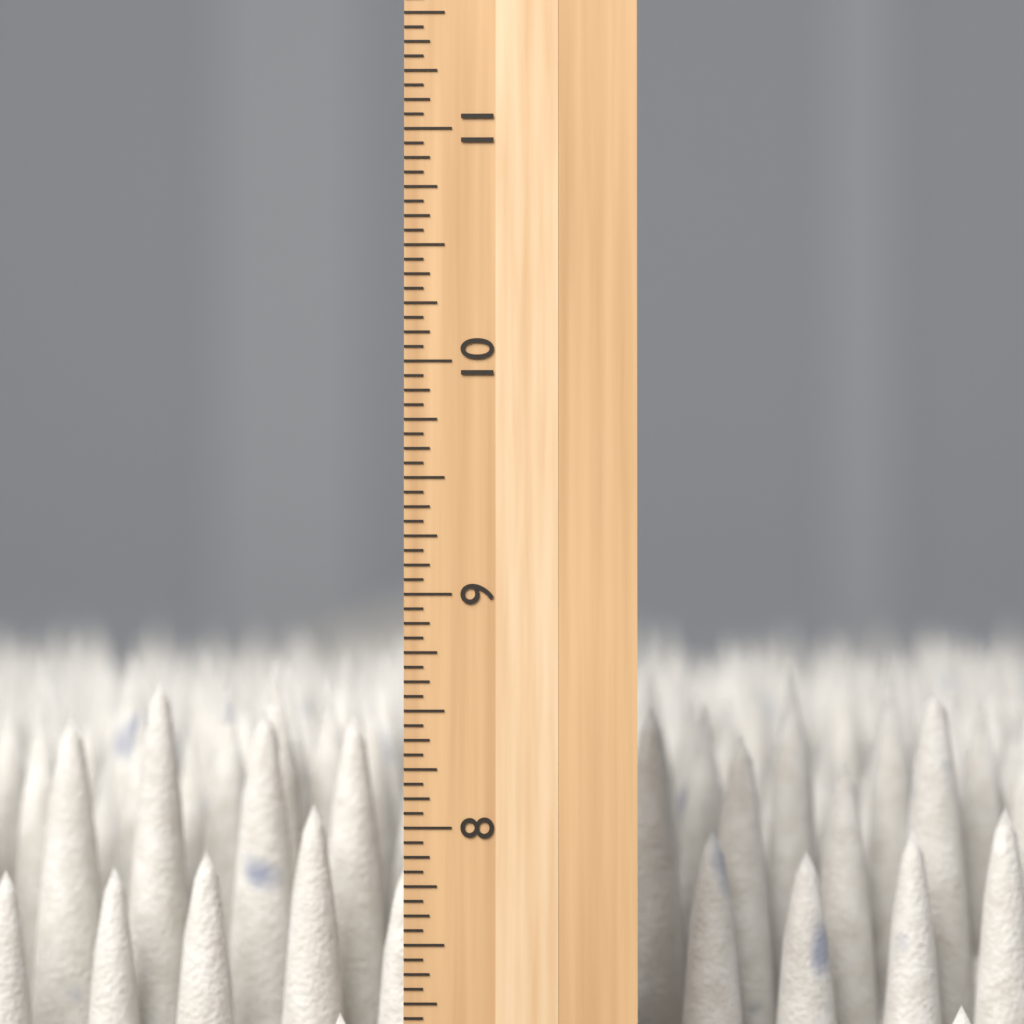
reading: 8.6875 inch
